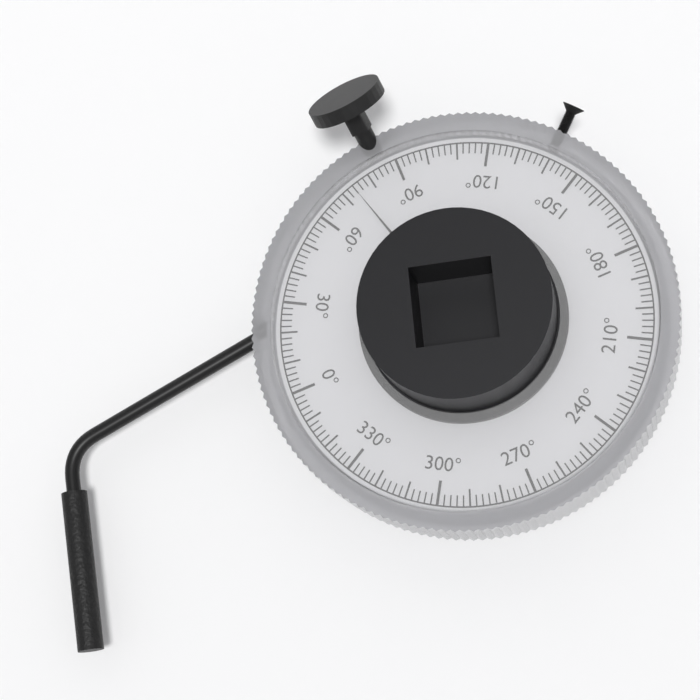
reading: 74 °
